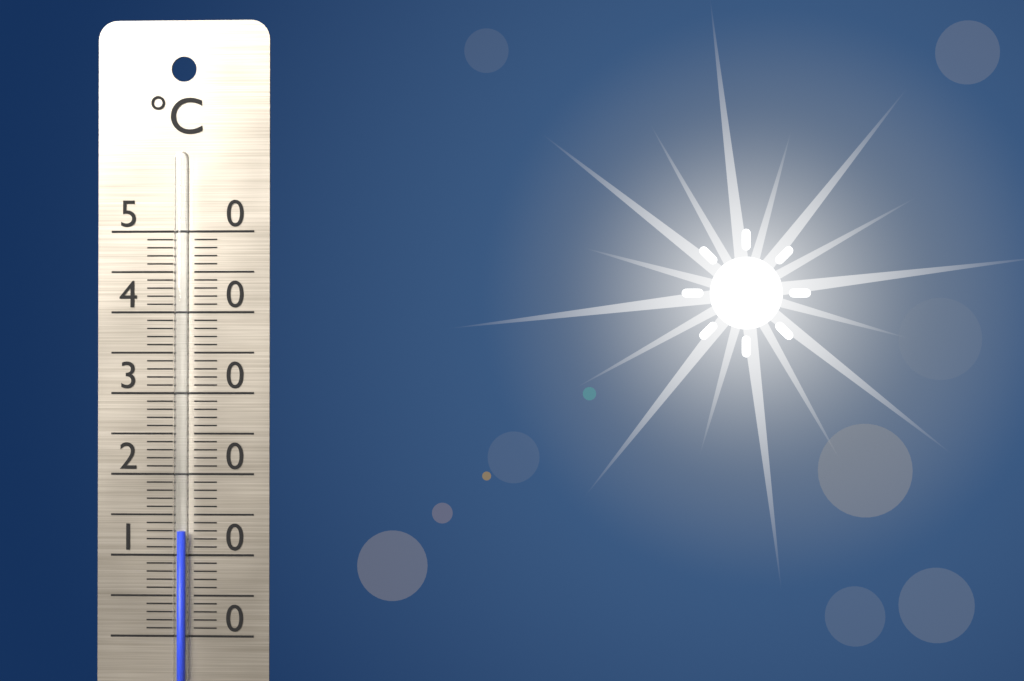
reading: 13 °C
